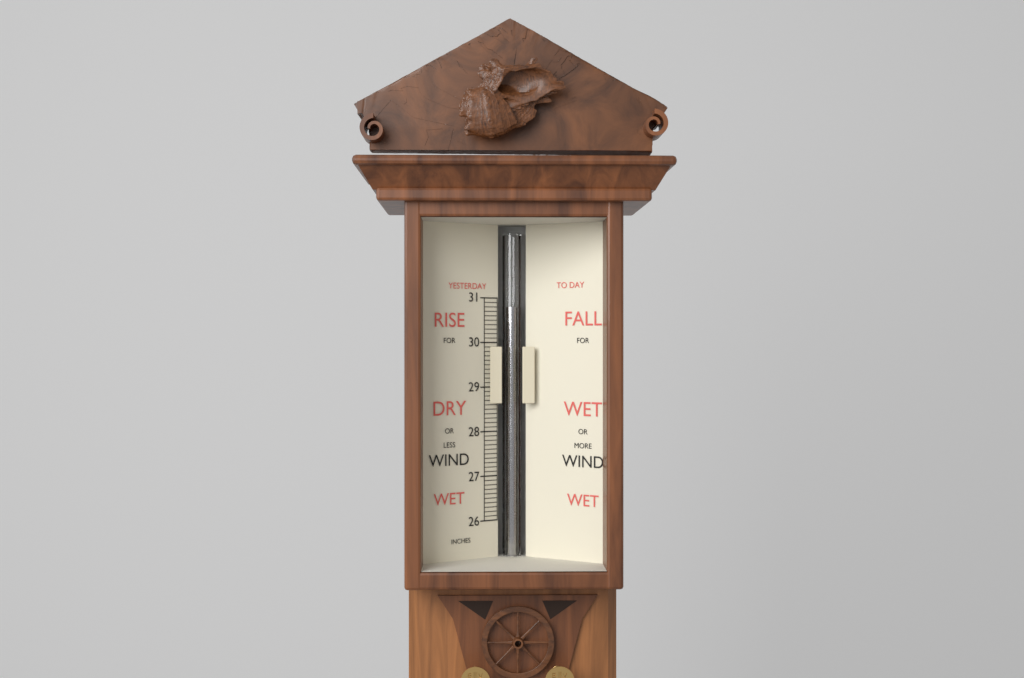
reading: 30.8 in
